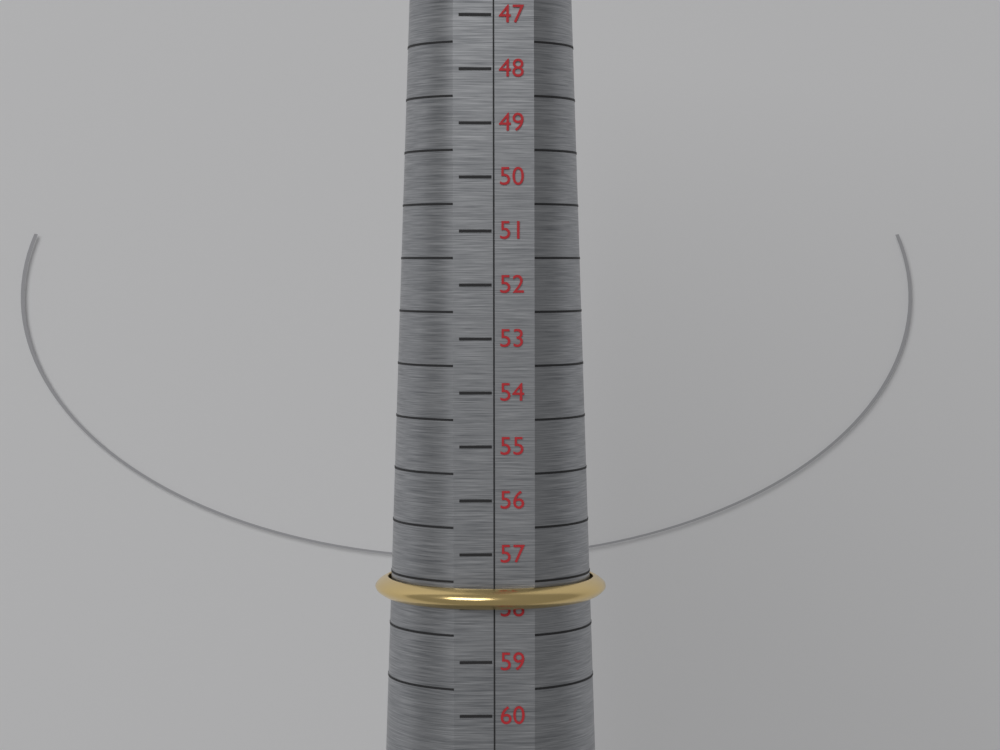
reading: 58.0 (no unit)
